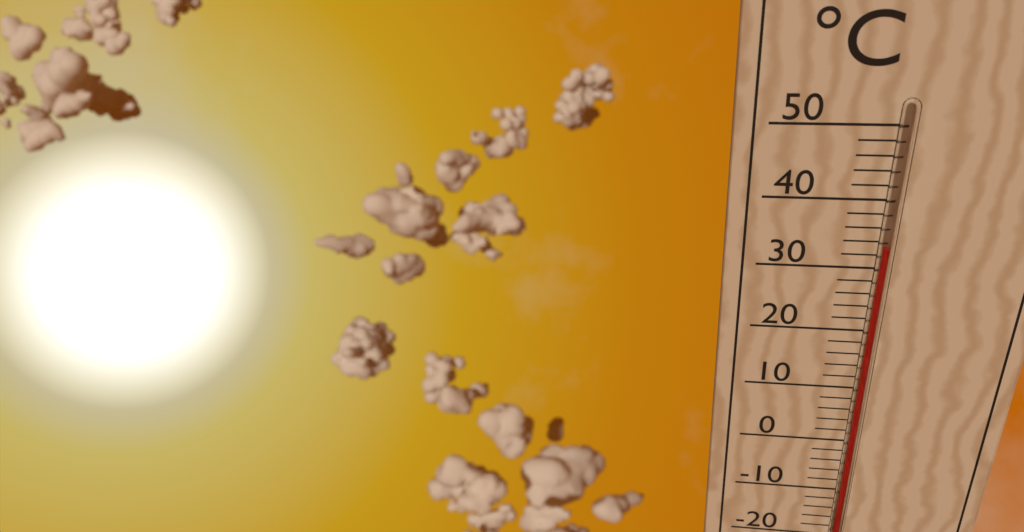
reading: 34 °C
